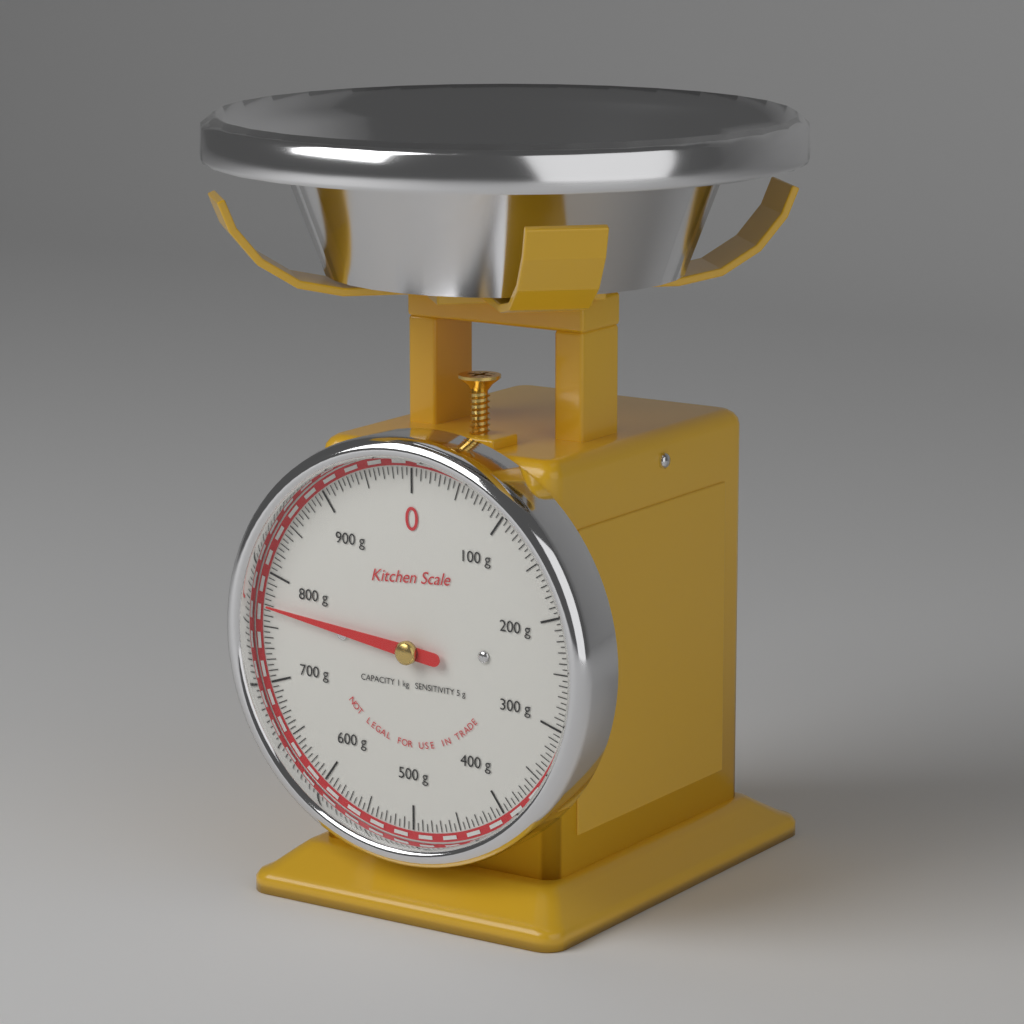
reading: 770 g
